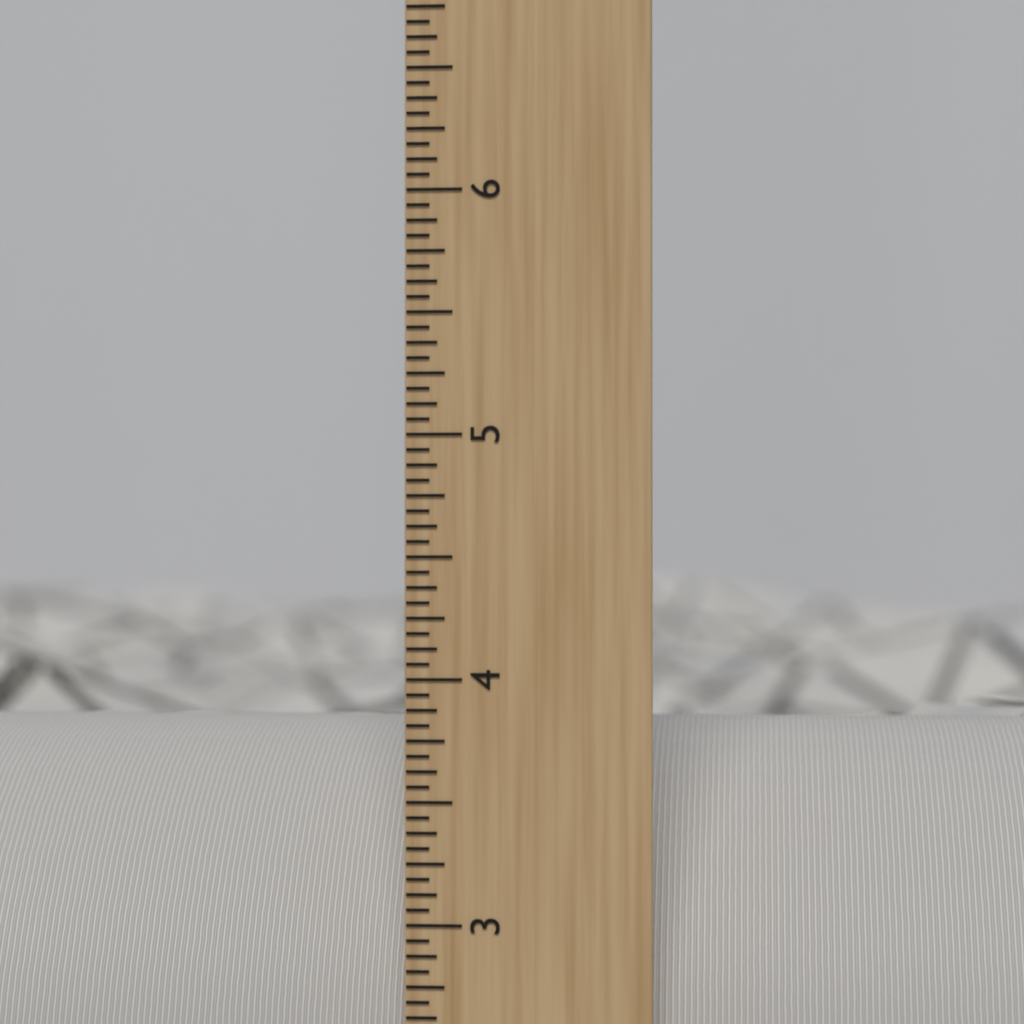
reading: 3.7500 inch
